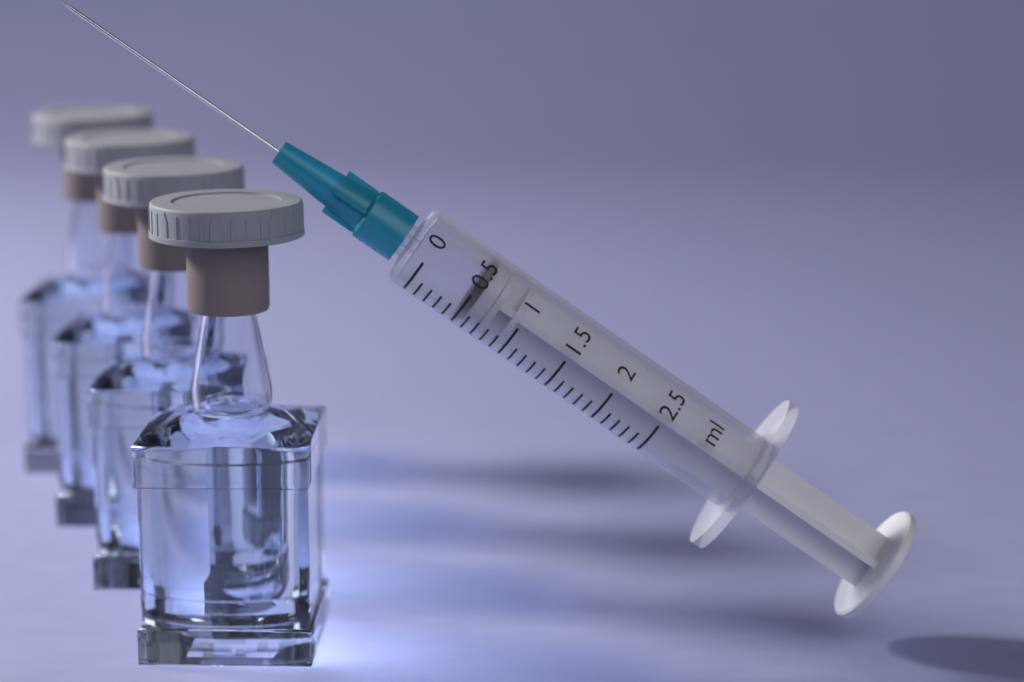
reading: 0.5 ml
